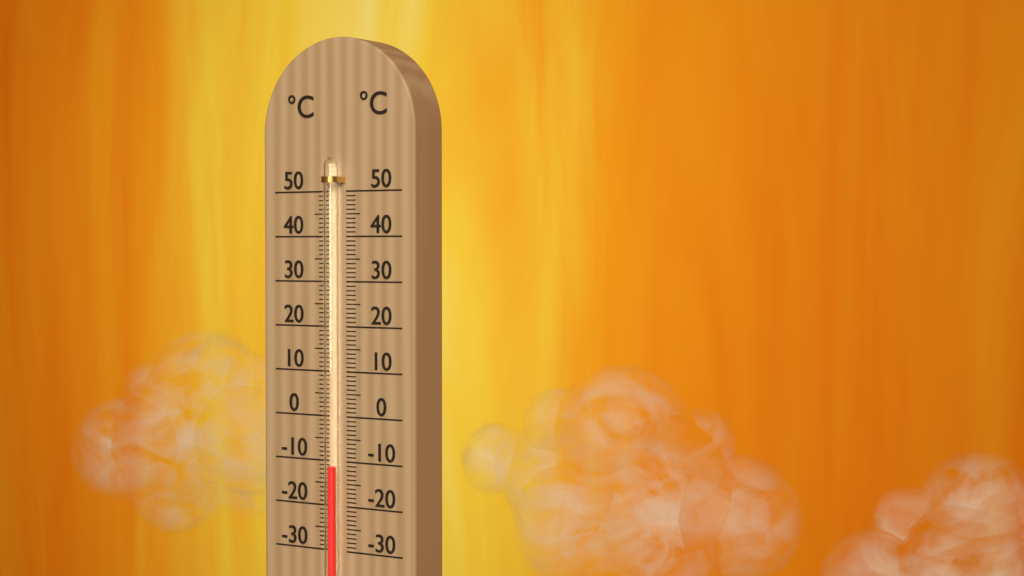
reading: -11 °C
